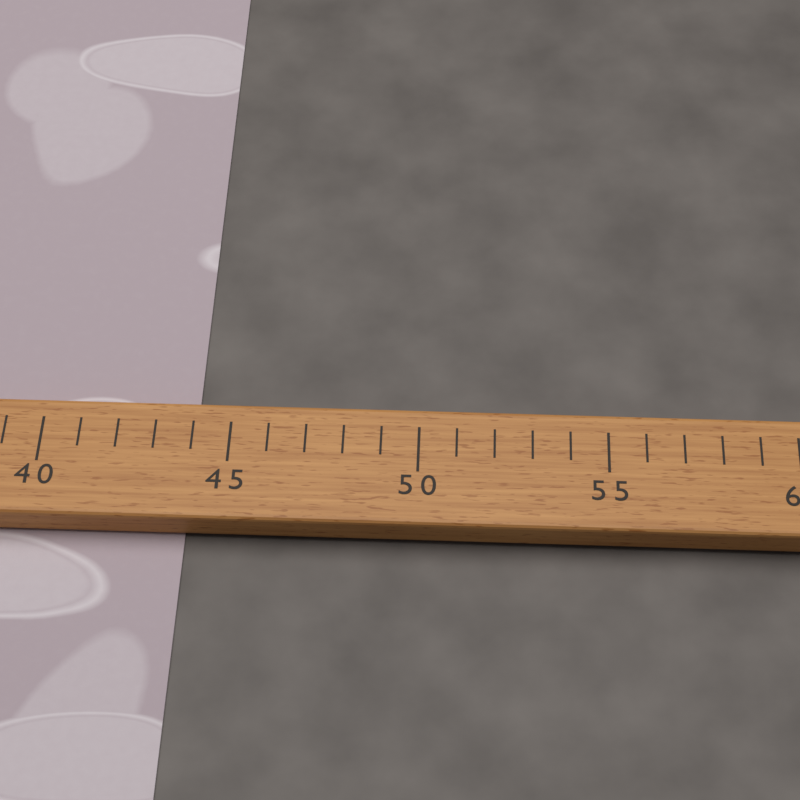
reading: 44 (no unit)
